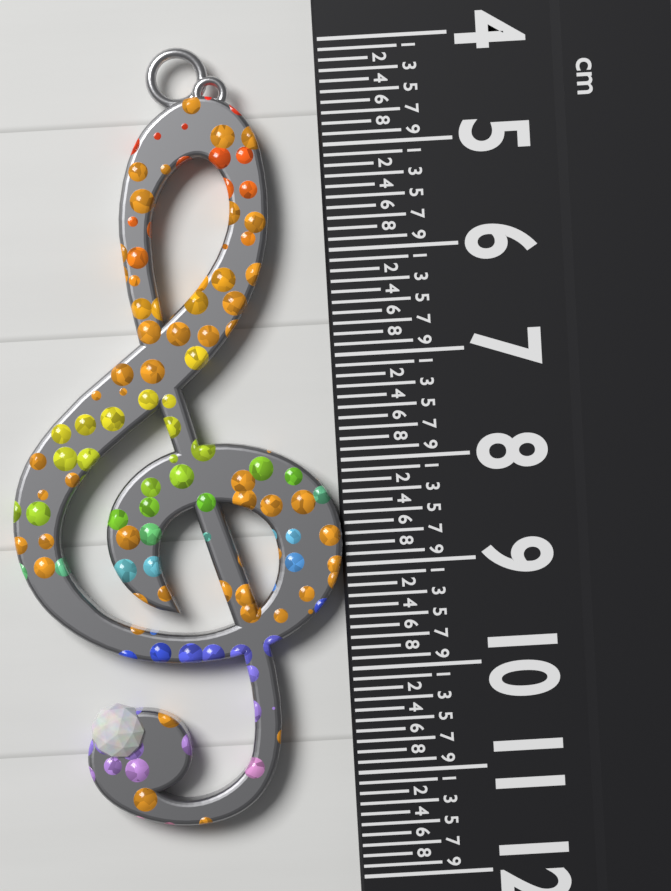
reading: 11.4 cm
